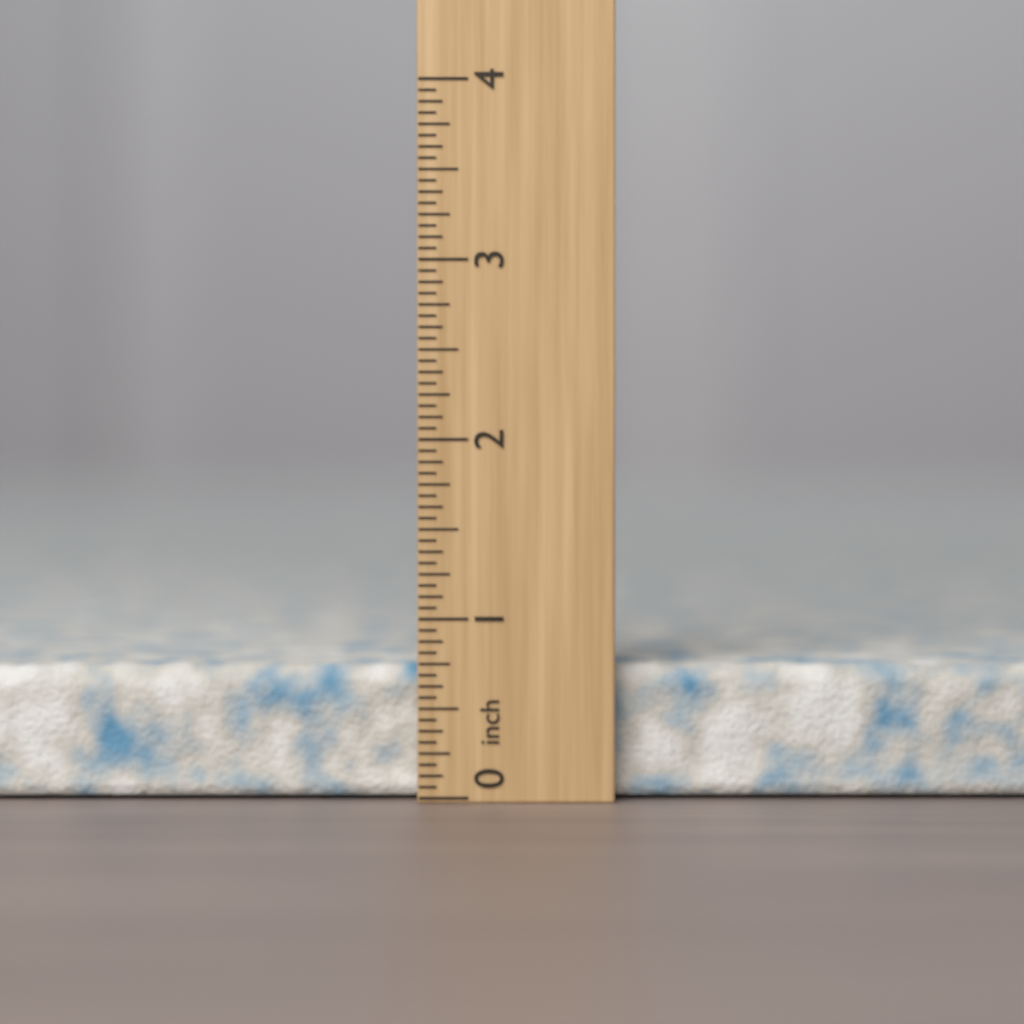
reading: 0.7500 inch
